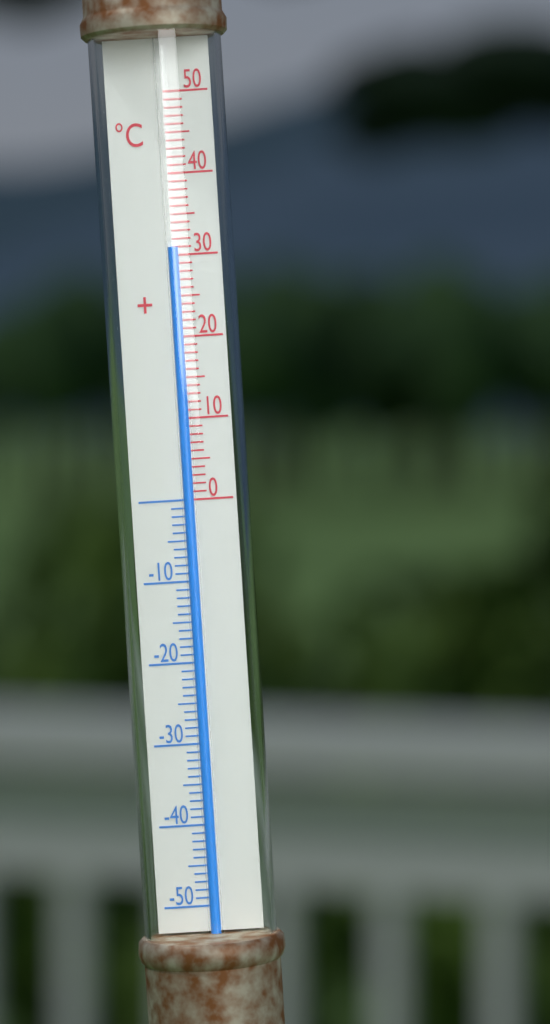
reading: 31 °C
